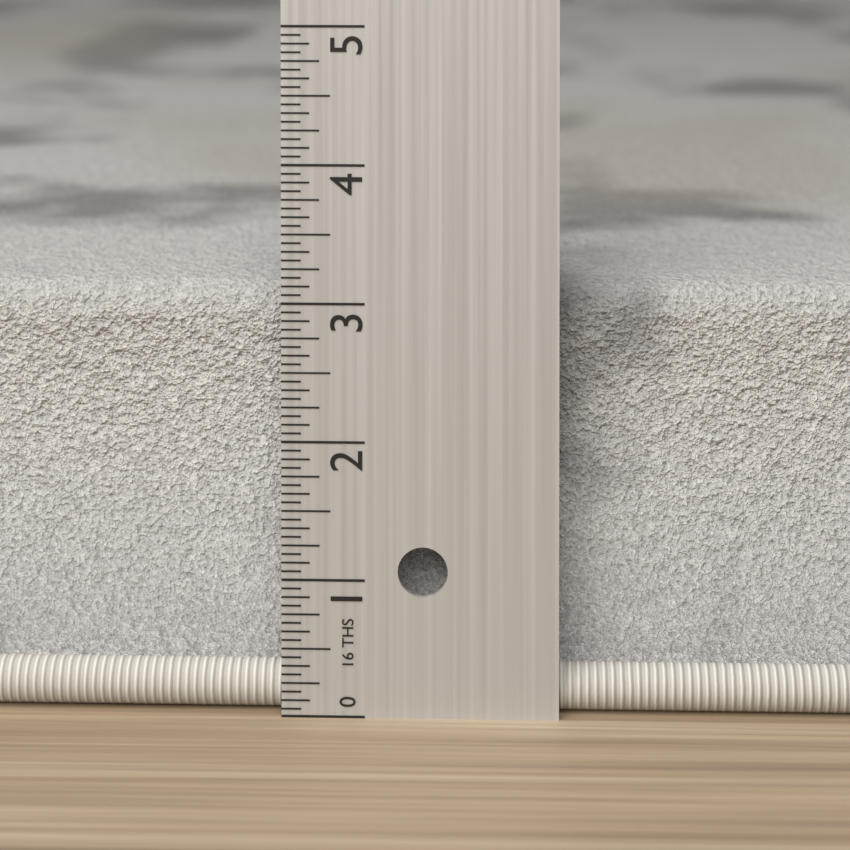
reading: 3.0625 in
